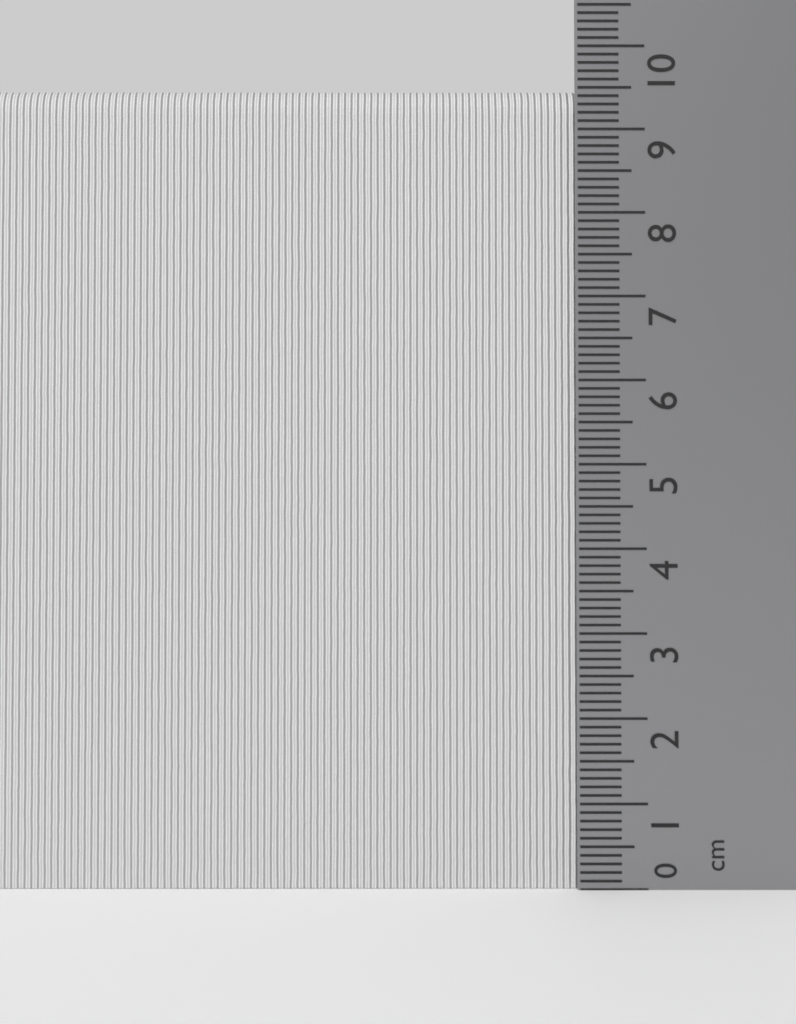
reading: 9.5 cm
